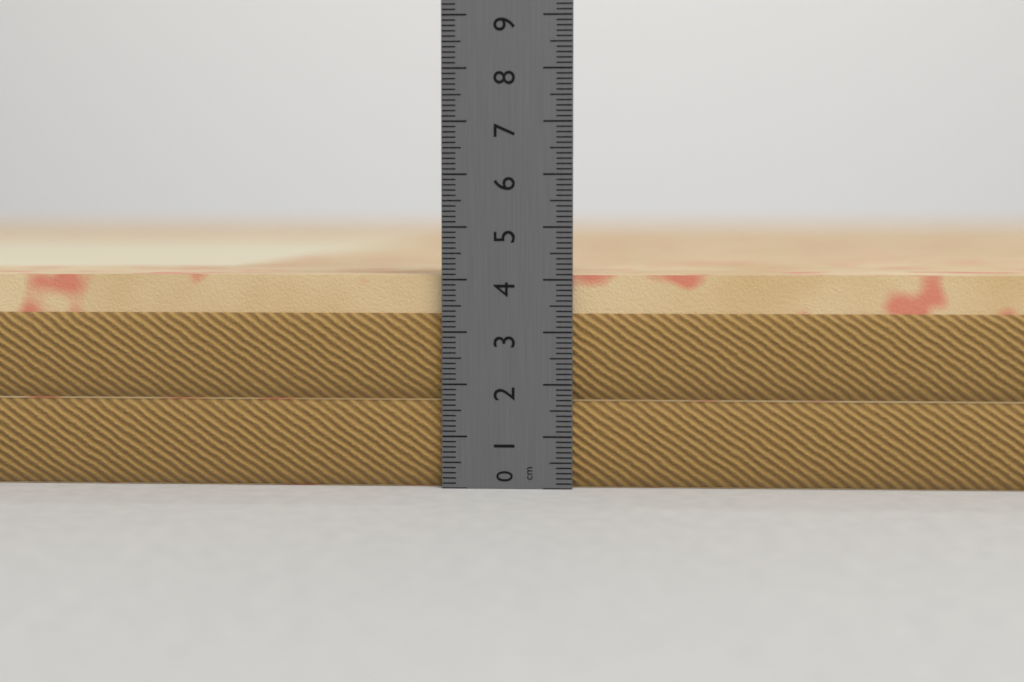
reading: 4.1 cm
